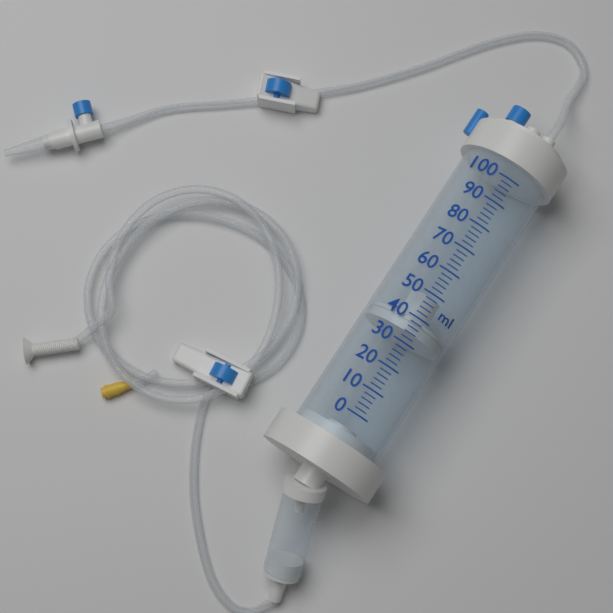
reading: 34 ml
